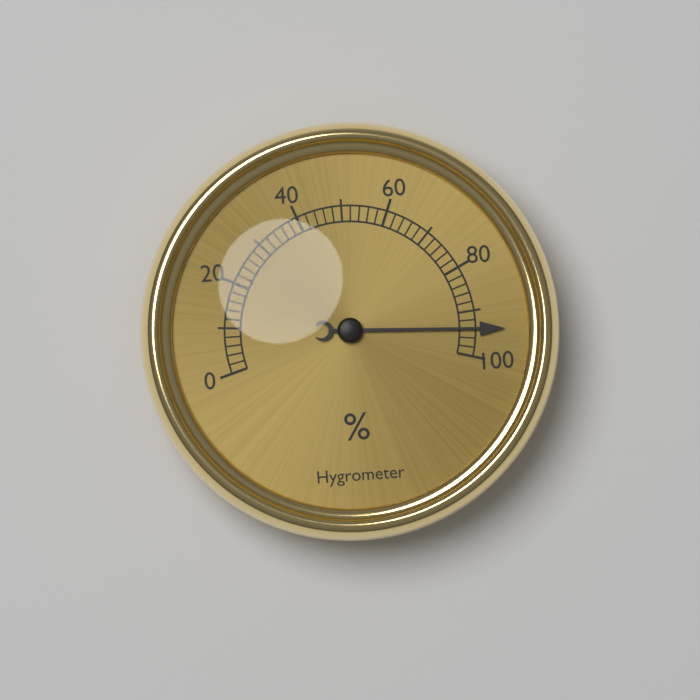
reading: 94 %
